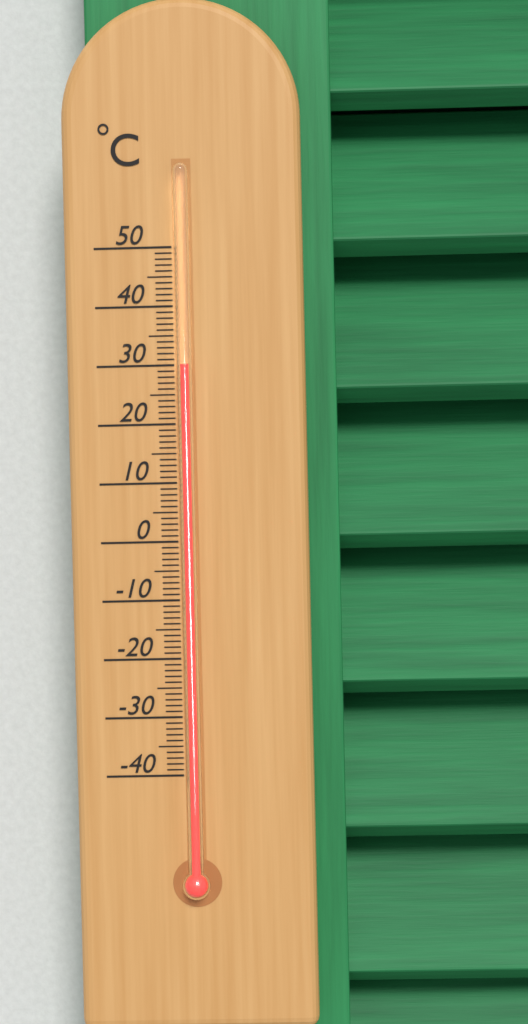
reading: 30 °C
